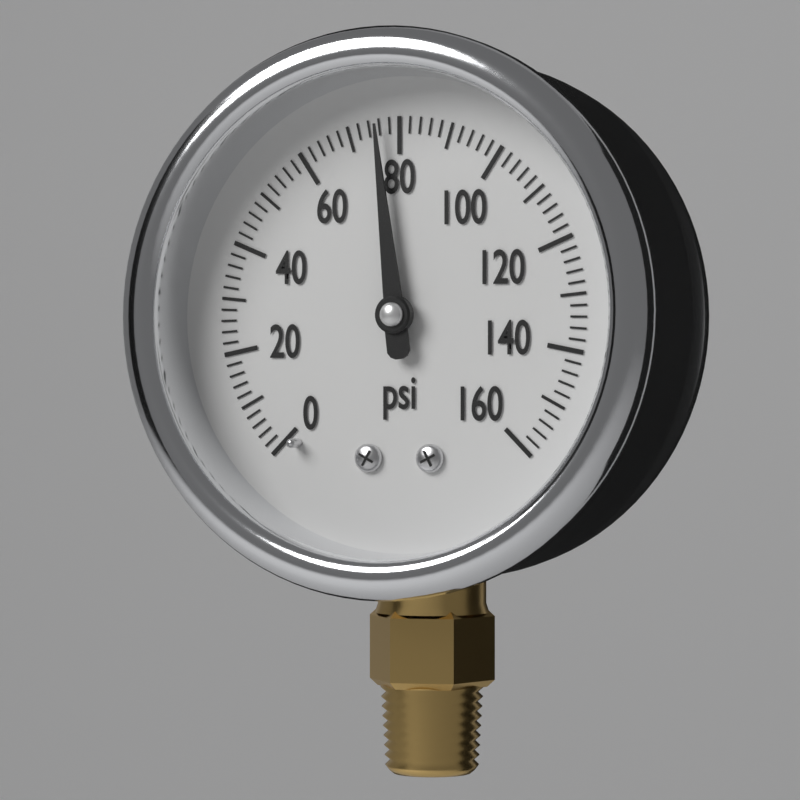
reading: 76 psi
